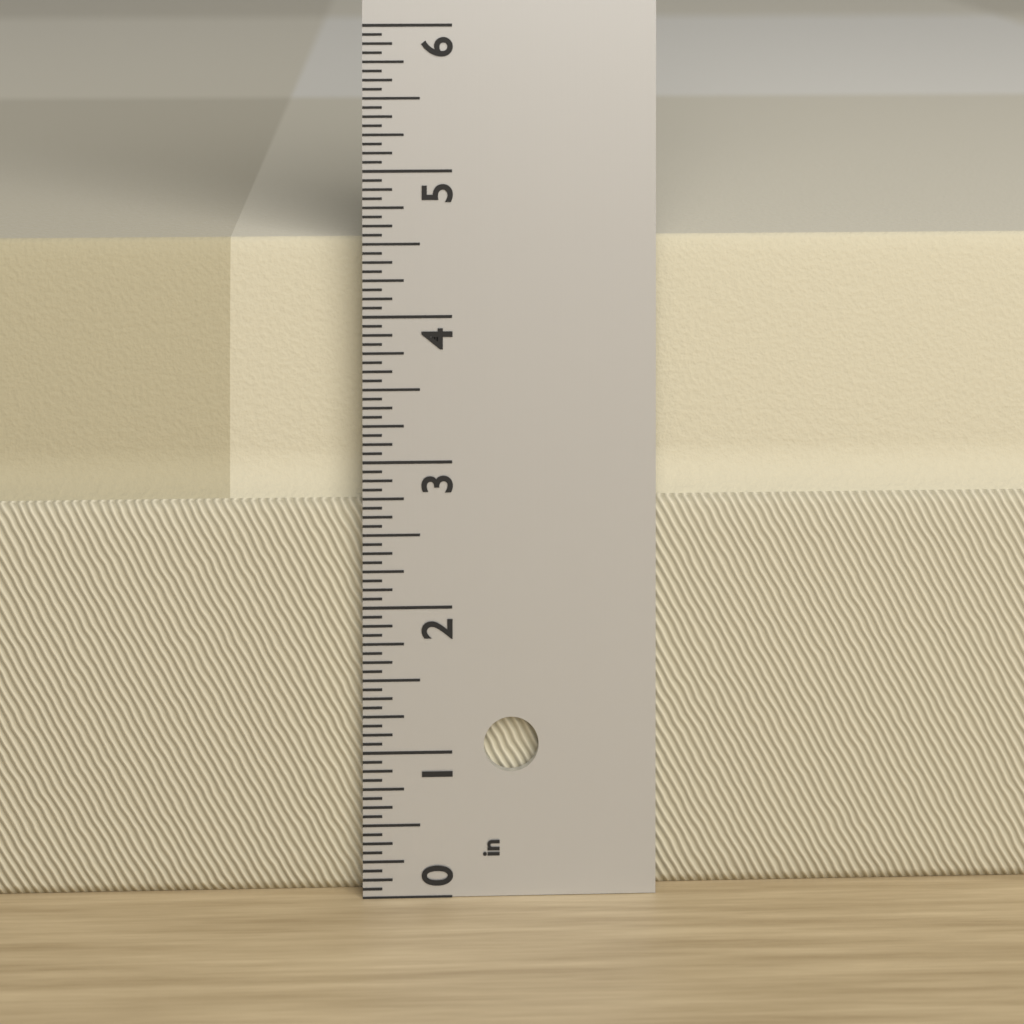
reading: 4.5000 in
